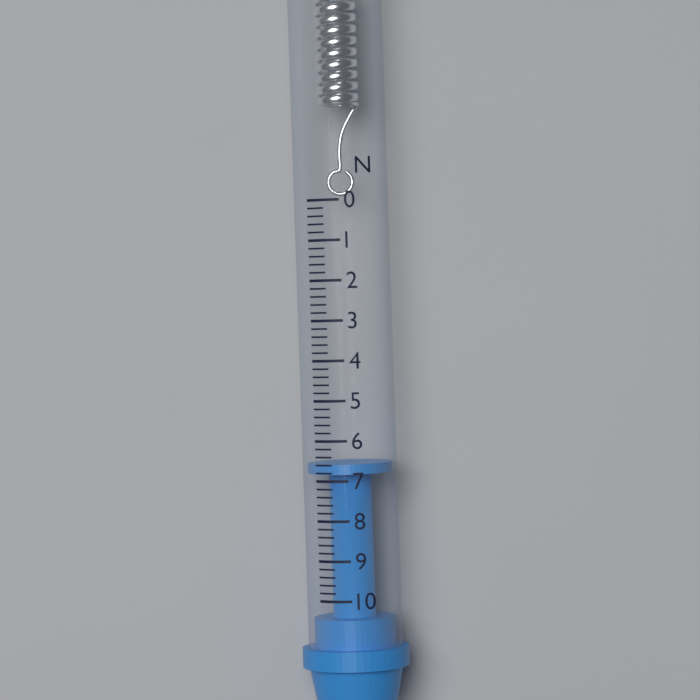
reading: 6.6 N
